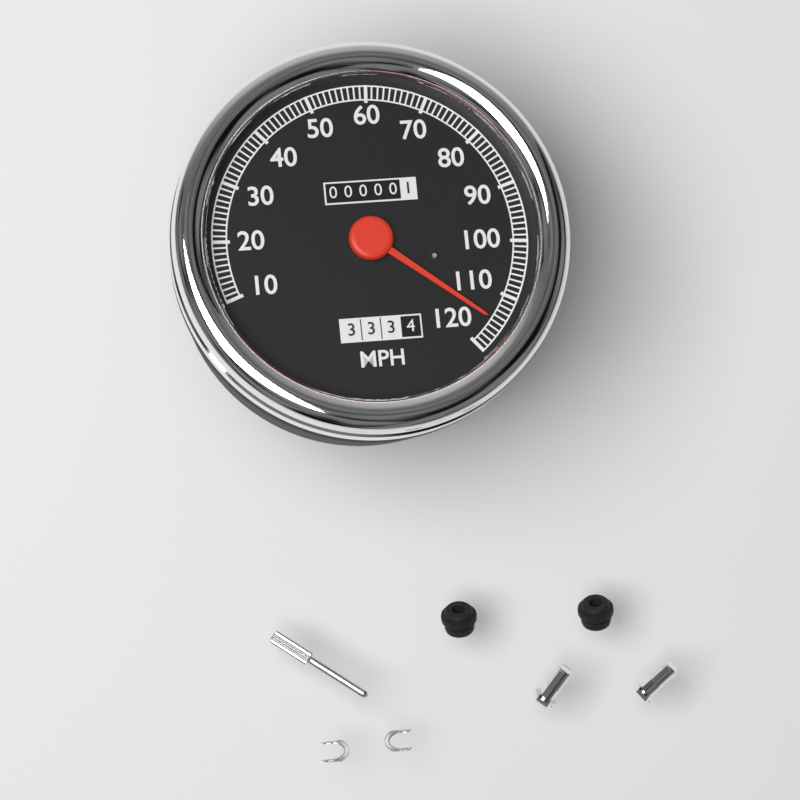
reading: 115 MPH
